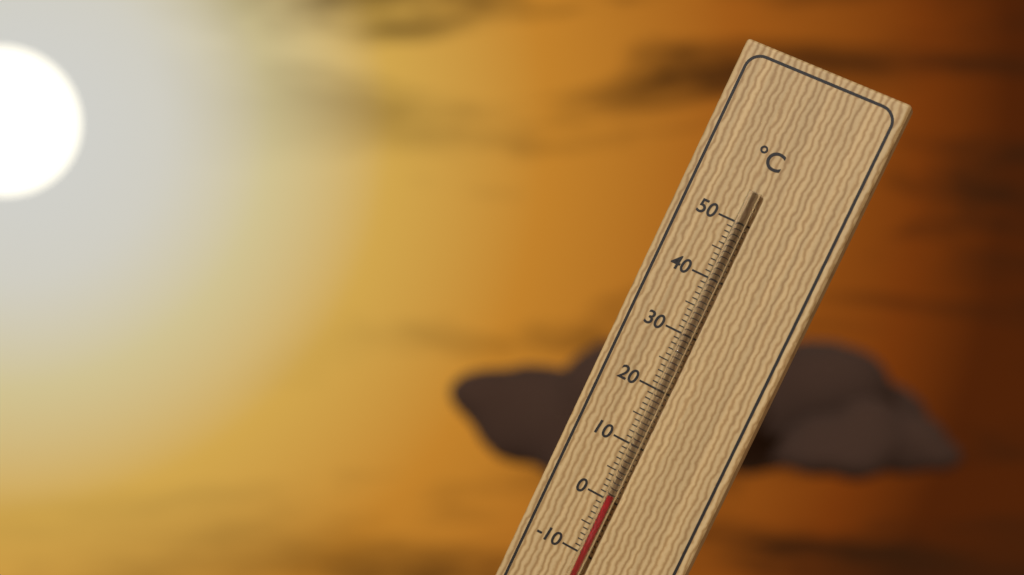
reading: 1 °C
